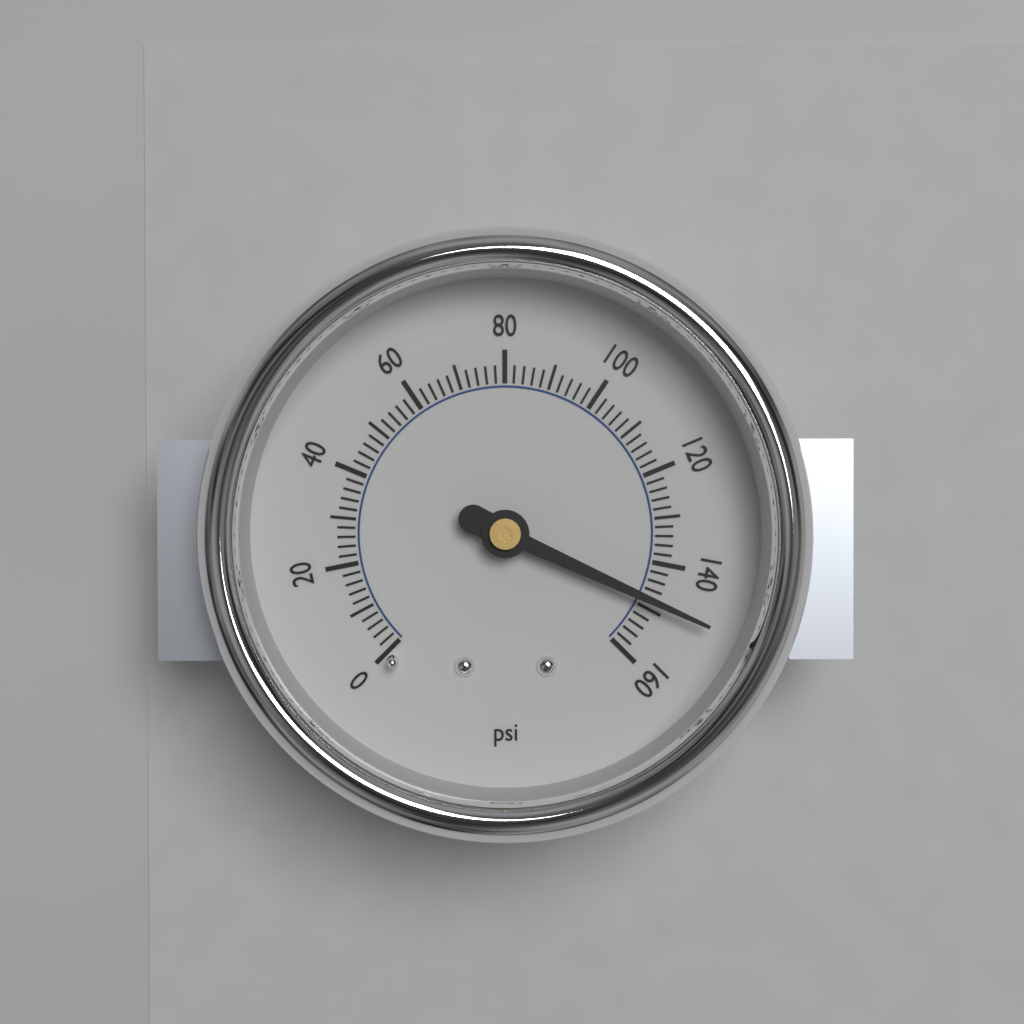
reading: 148 psi
